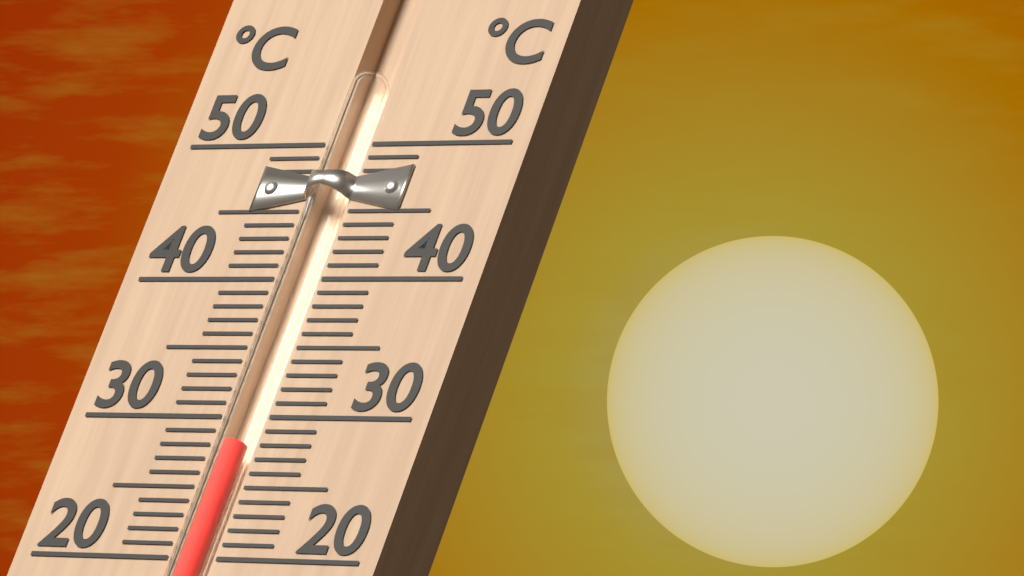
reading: 28 °C
